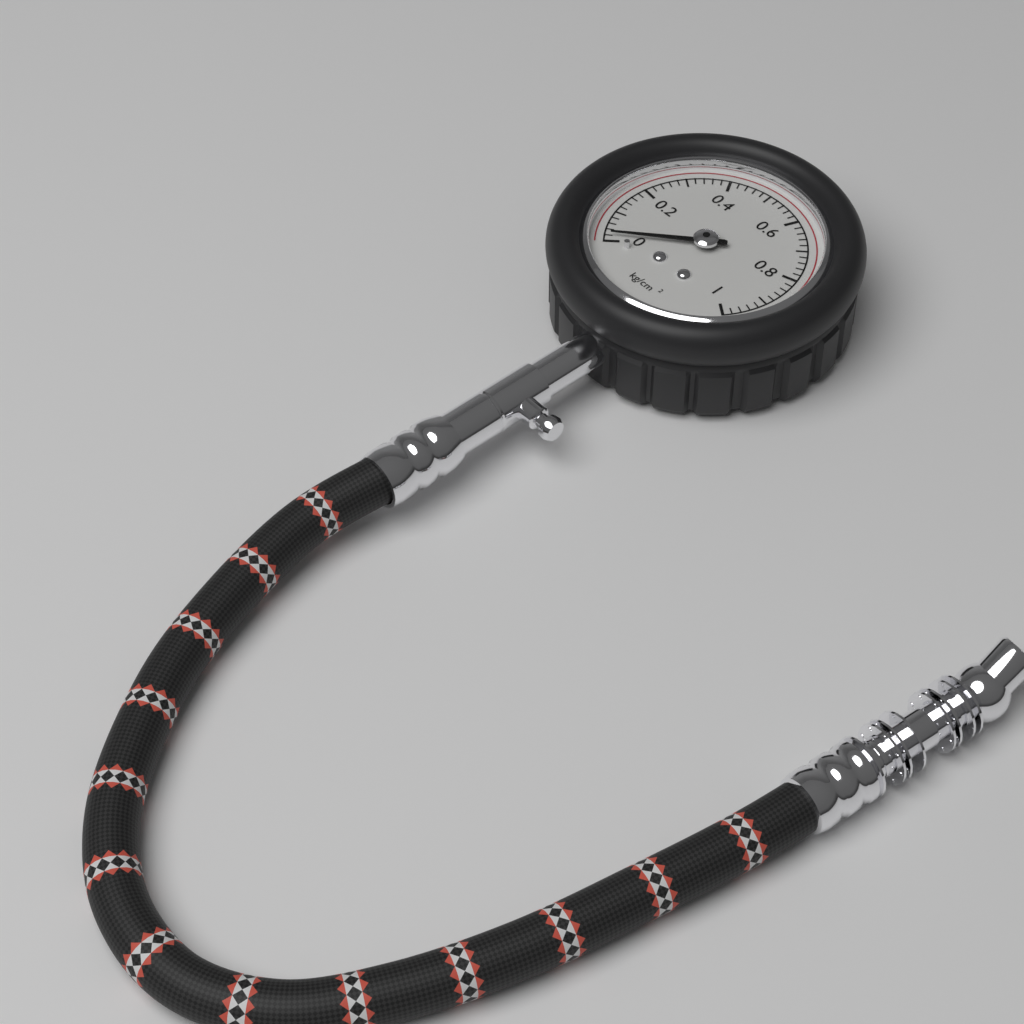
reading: 0.02 kg/cm²
